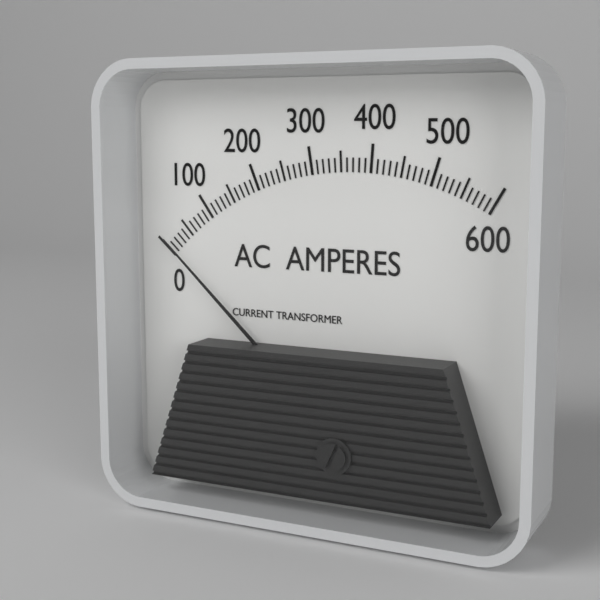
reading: 10 A
